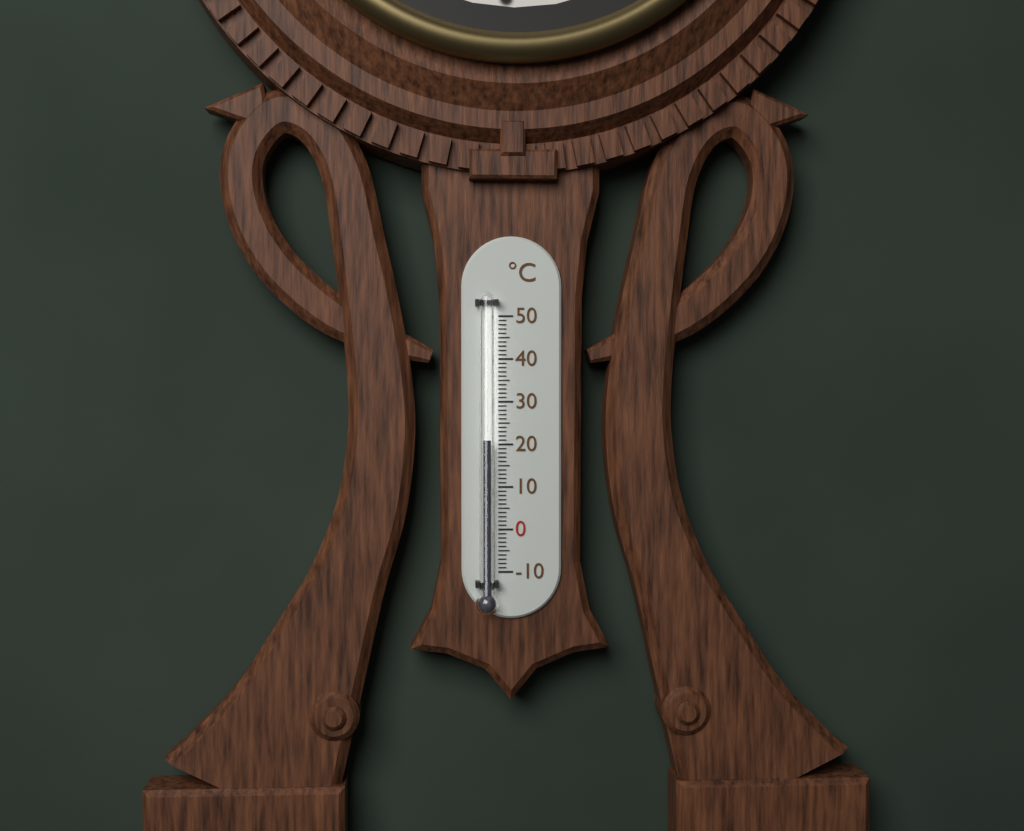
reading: 21 °C
